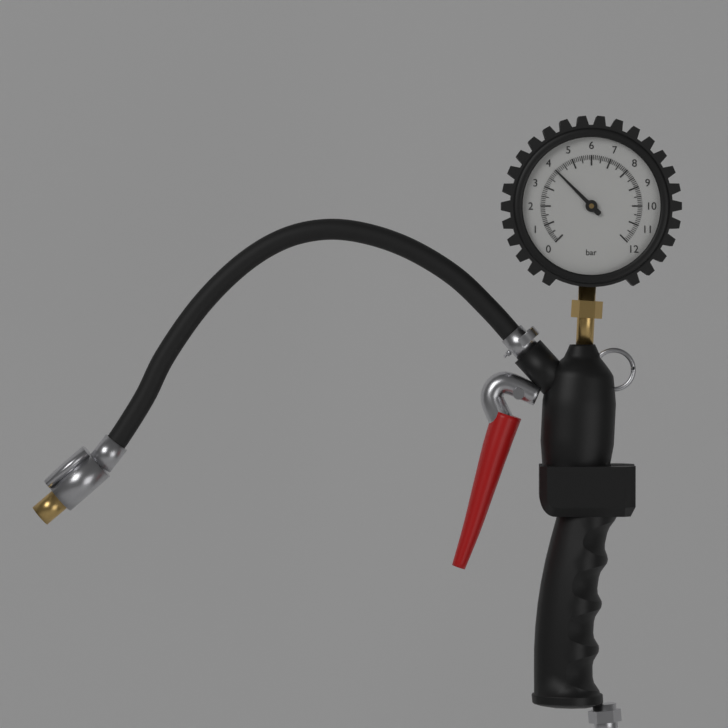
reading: 4.0 bar
